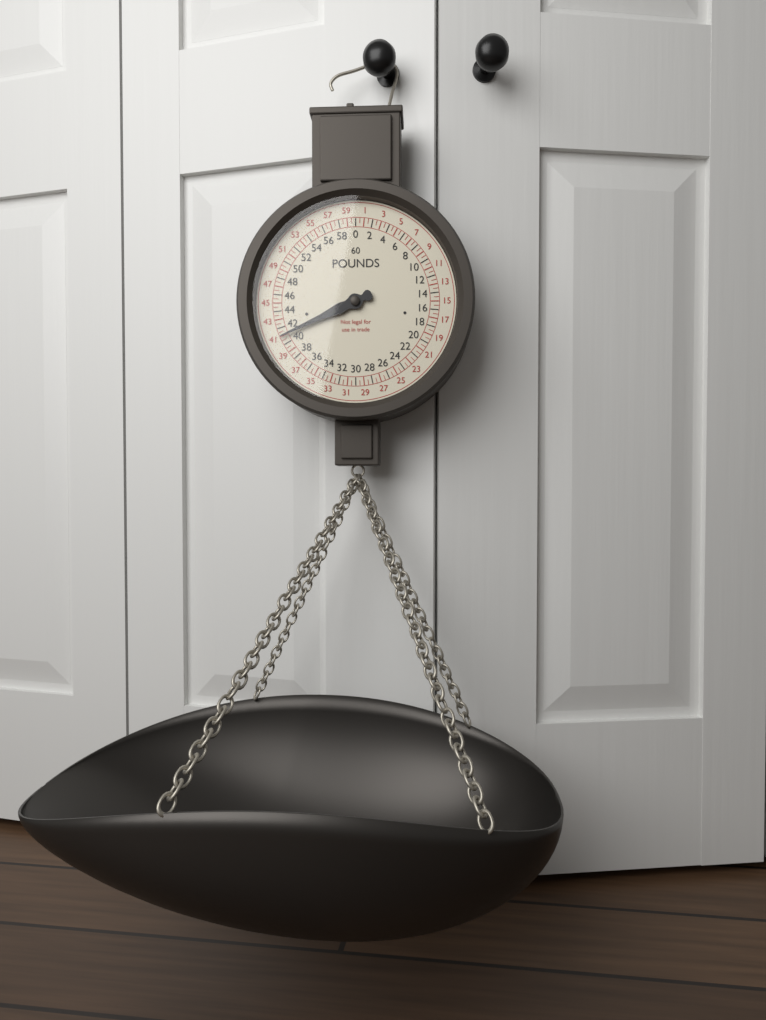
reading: 41.0 lb
